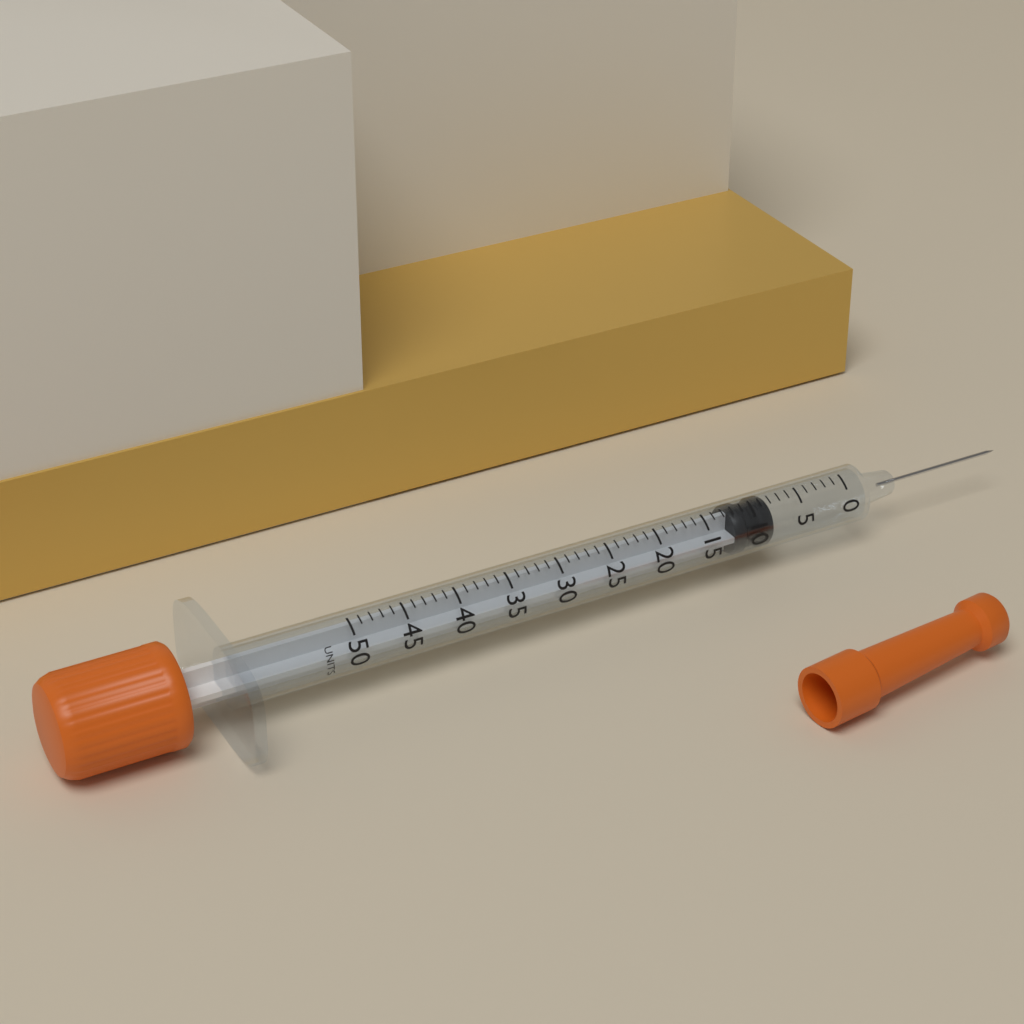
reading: 8 units
